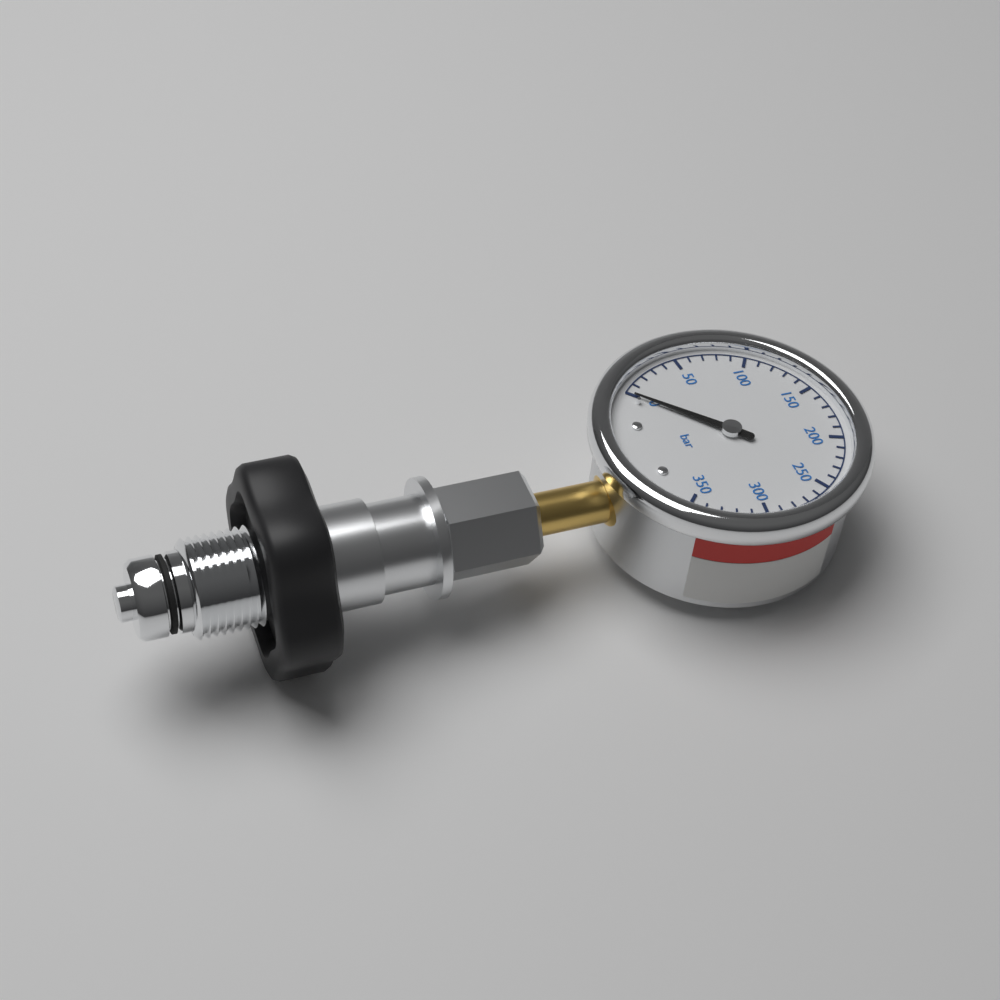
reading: 0 bar
